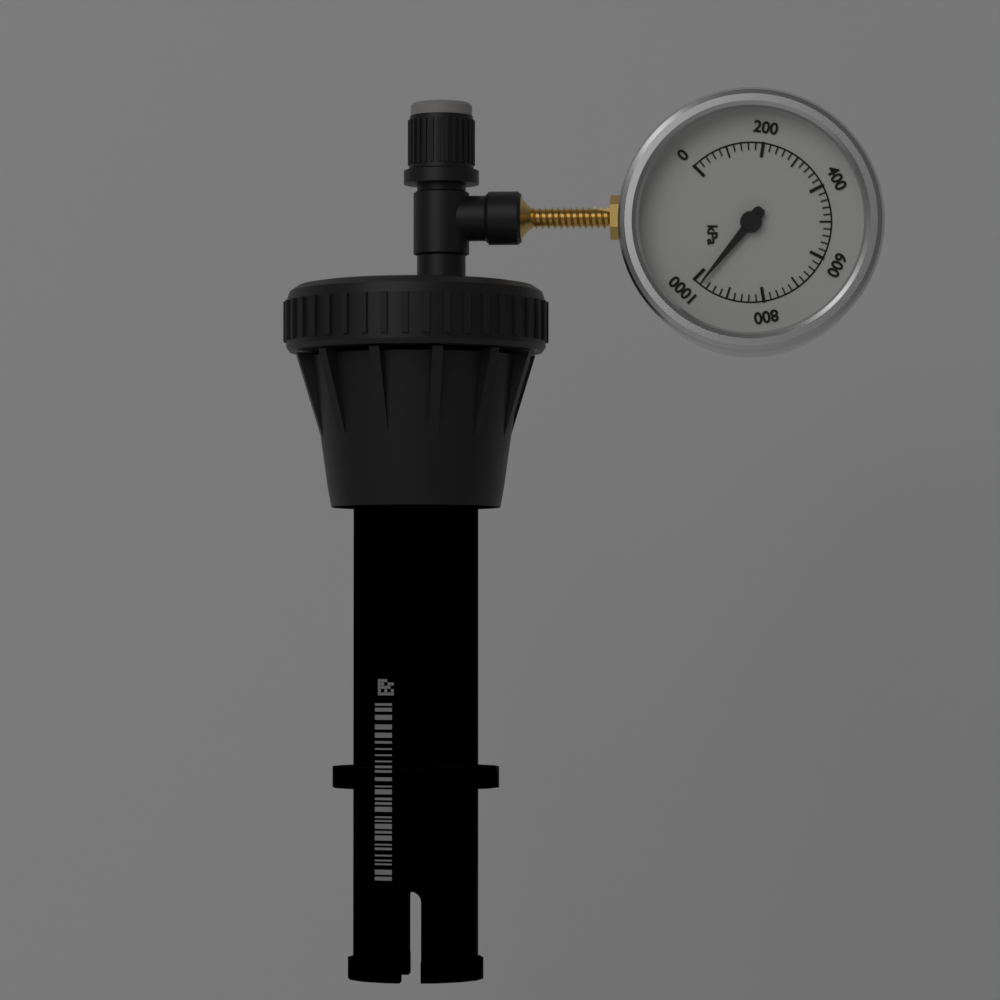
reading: 980 kPa
